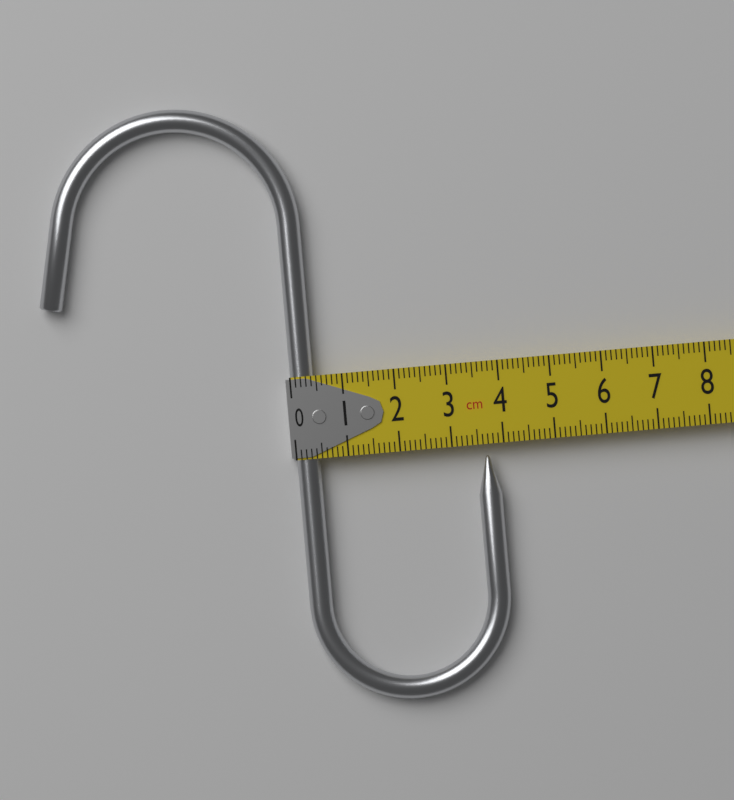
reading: 3.9 cm
